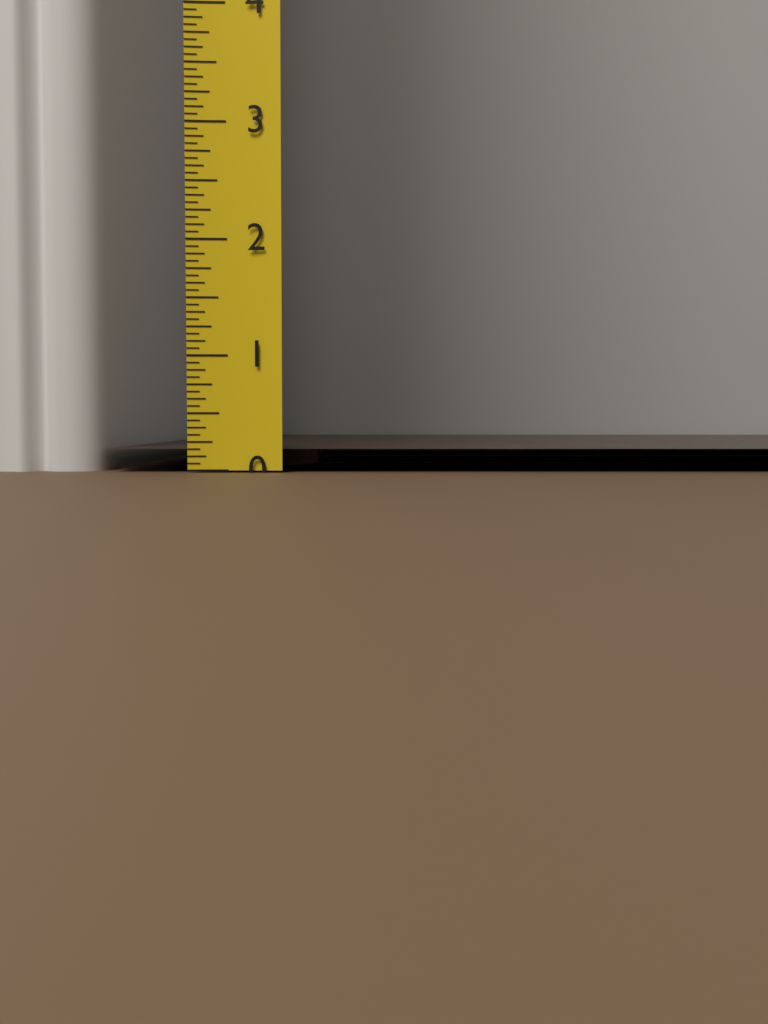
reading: 0.1875 (no unit)
